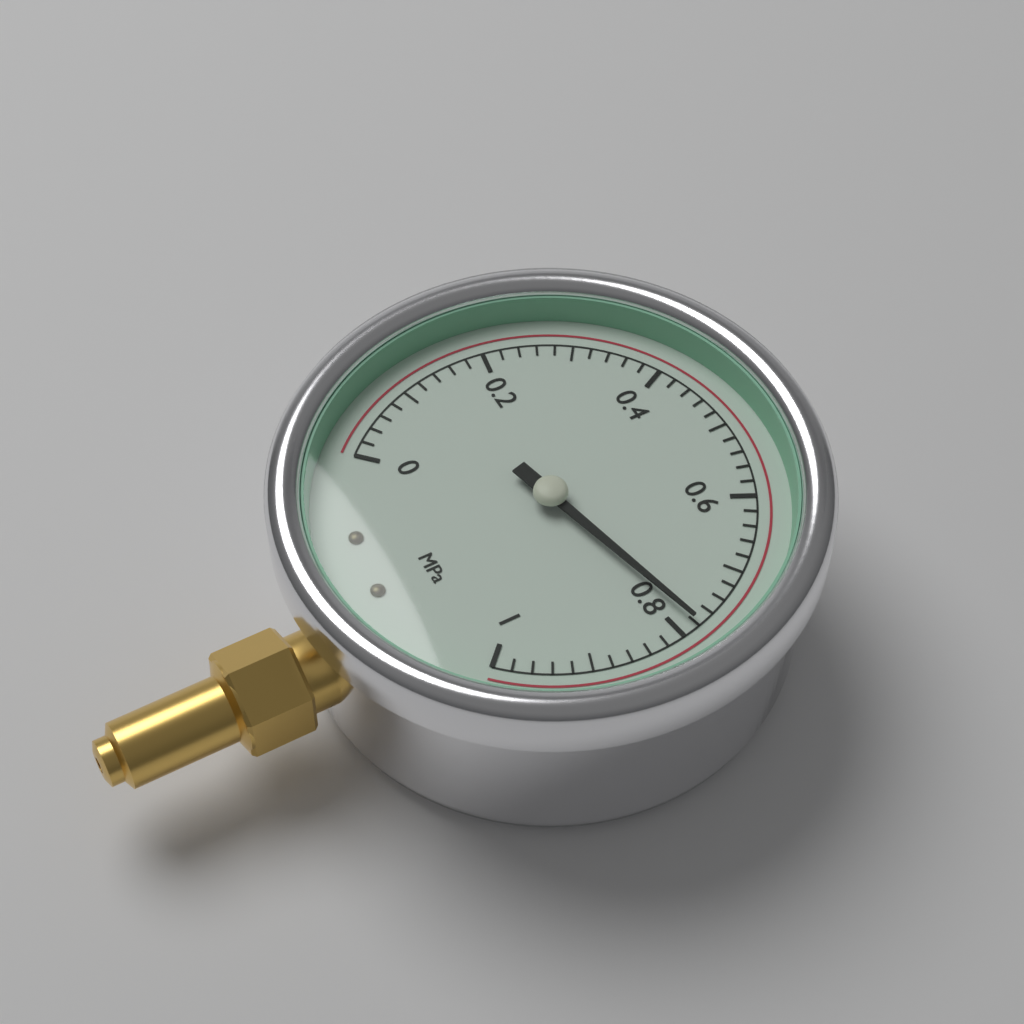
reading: 0.78 MPa
